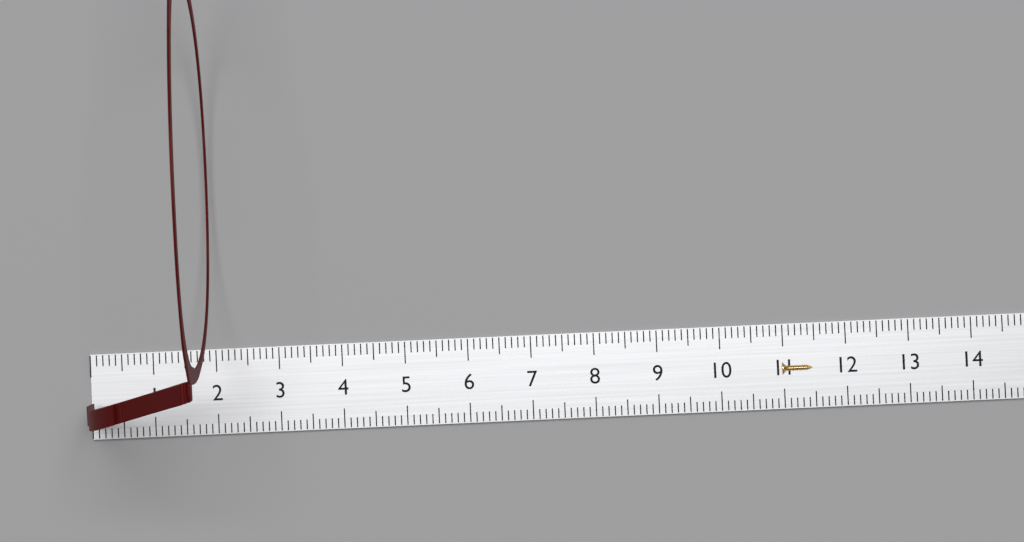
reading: 2.0 cm
